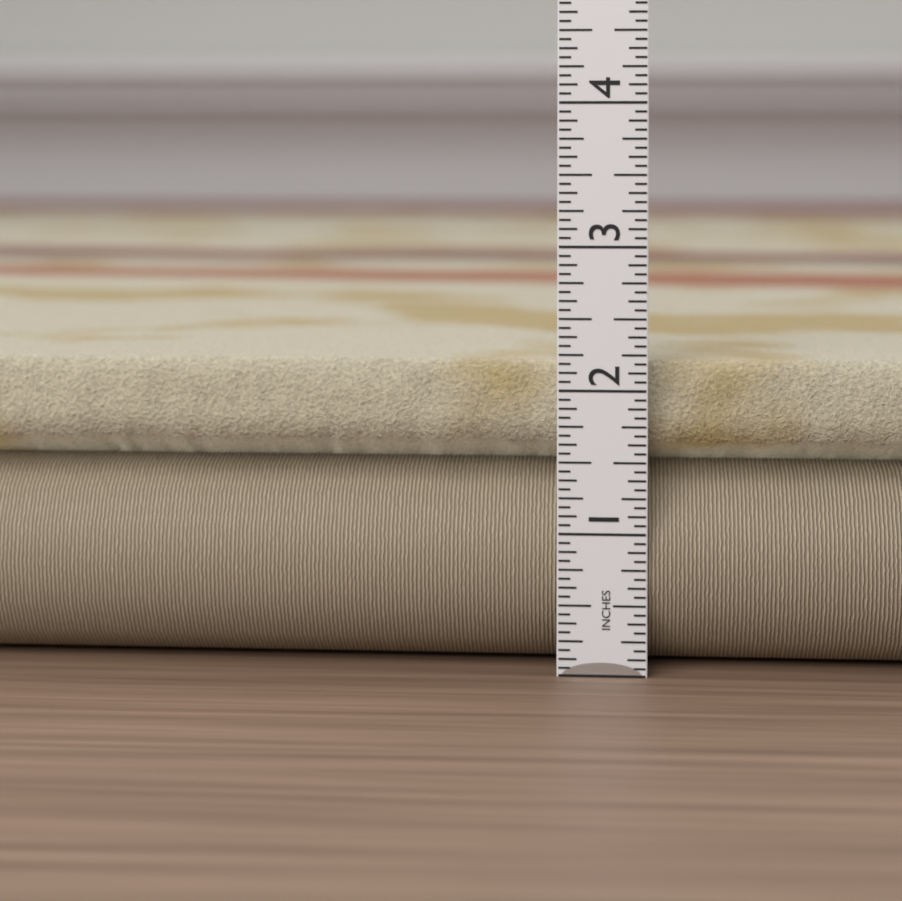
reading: 2.1875 in
